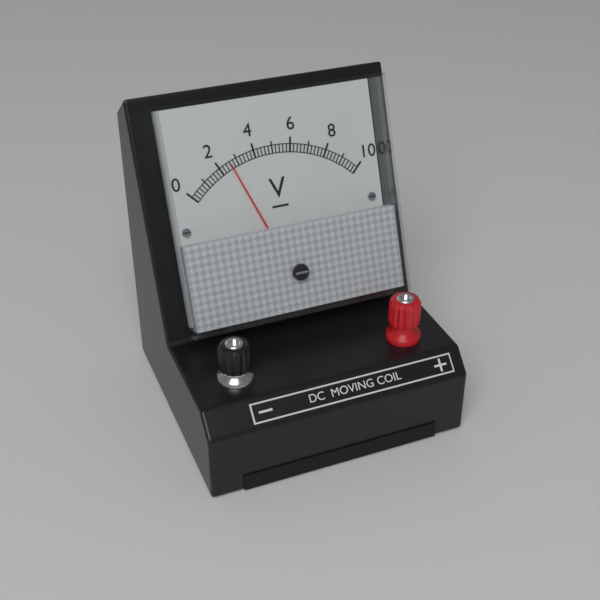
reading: 2.6 V
